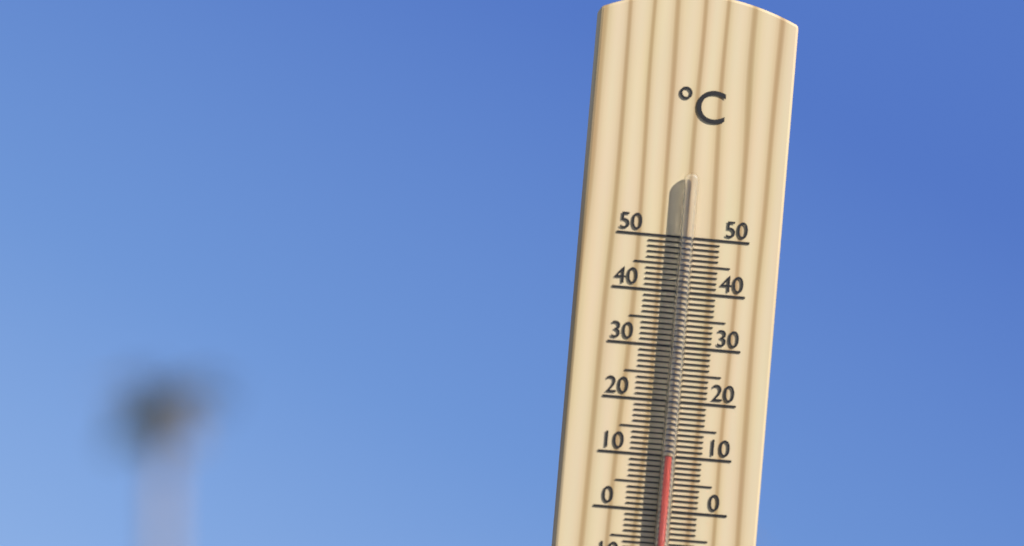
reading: 10 °C
